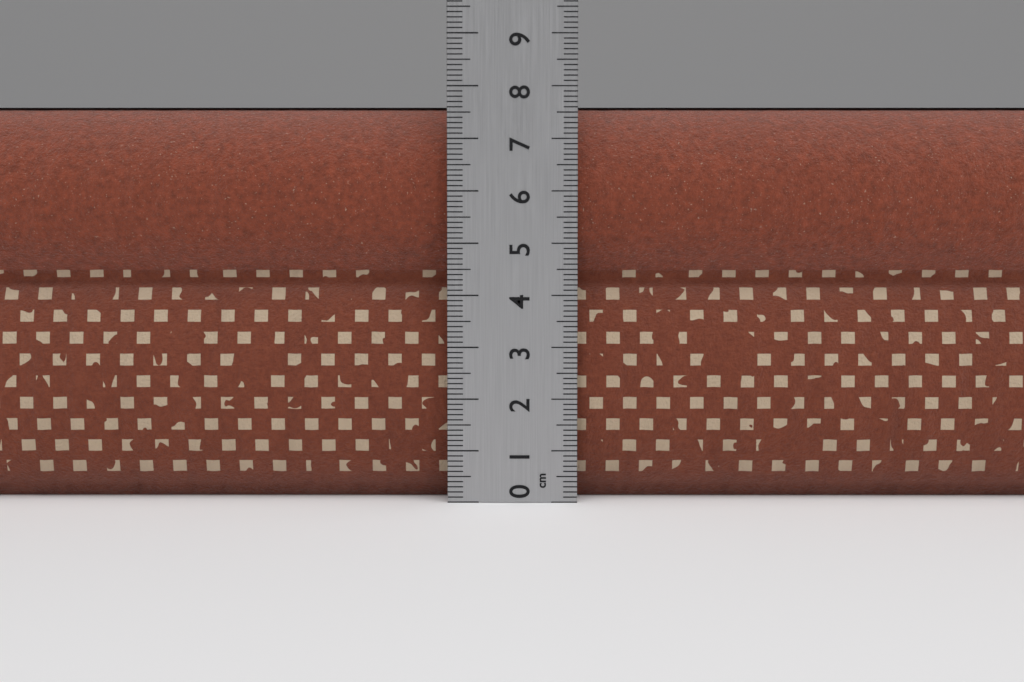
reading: 7.6 cm
